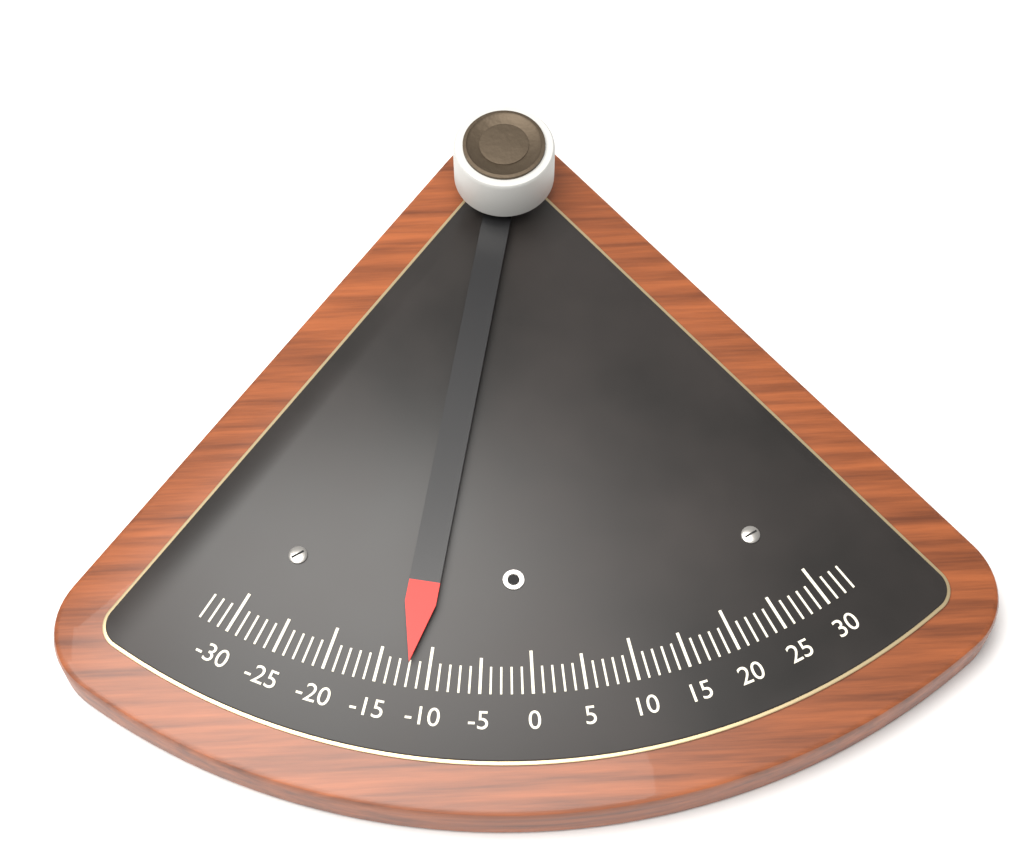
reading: -12 (no unit)
